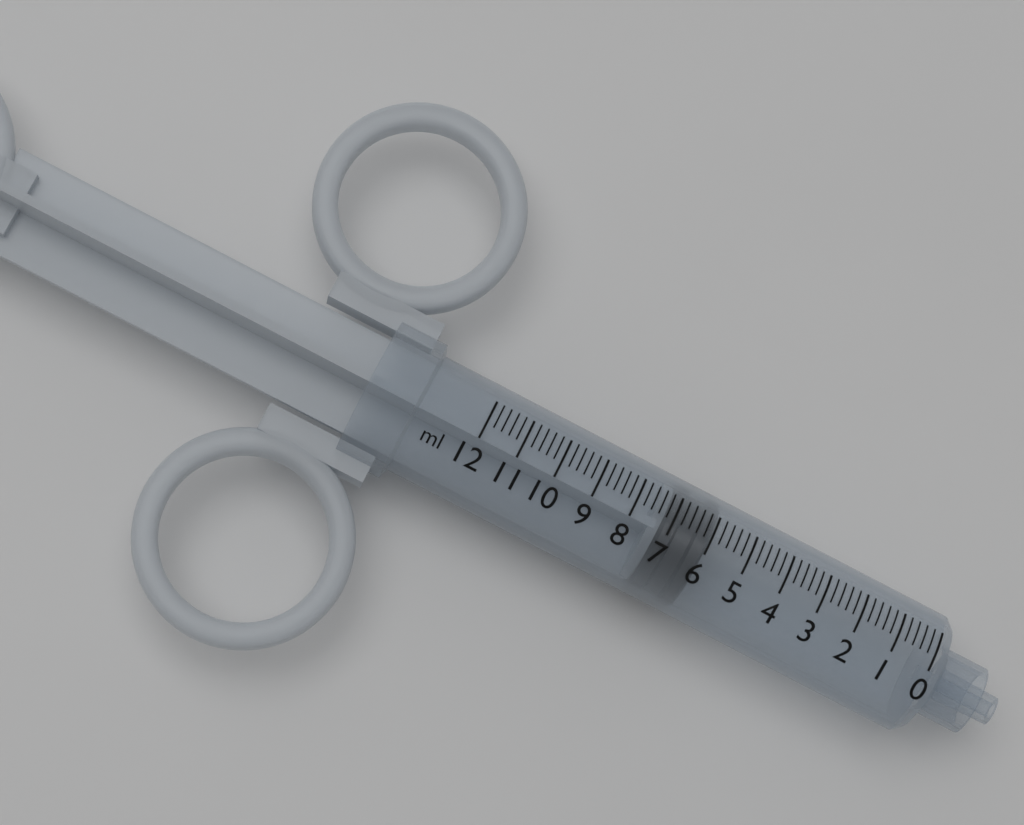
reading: 6.0 ml
